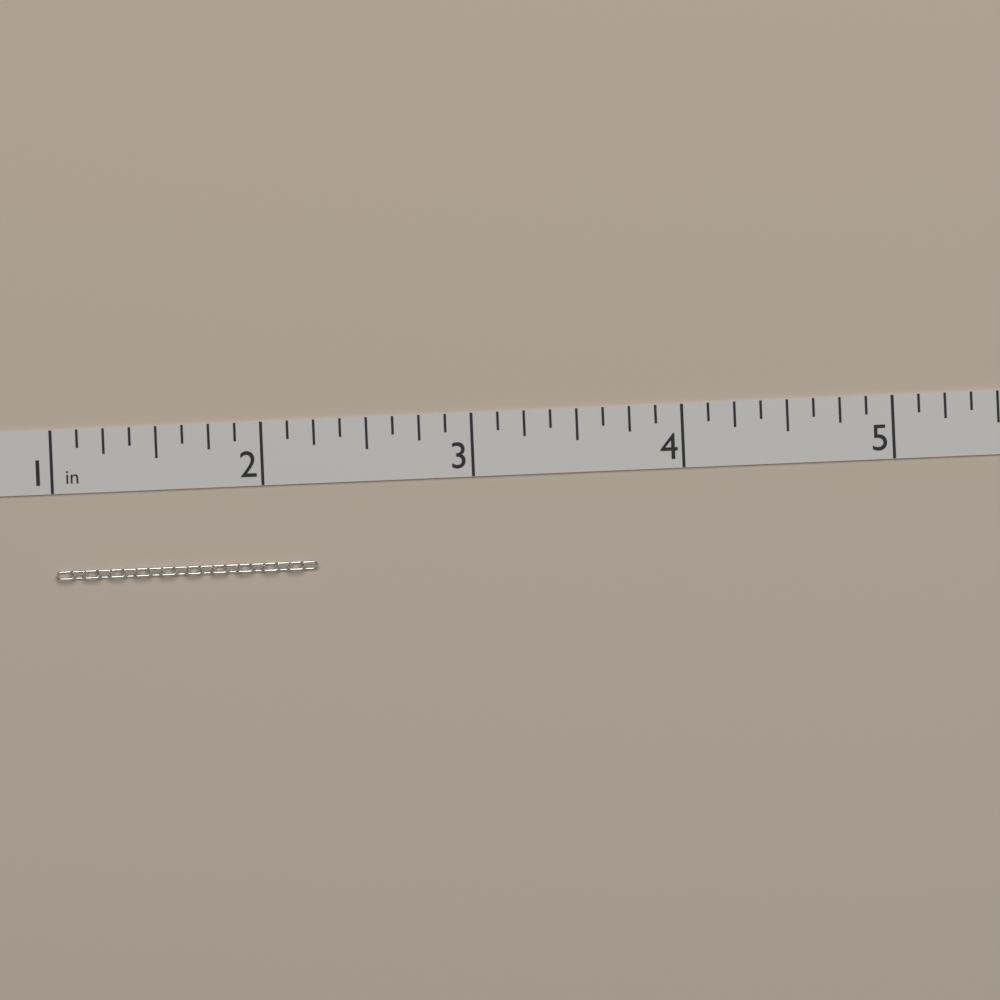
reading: 2.250 in
